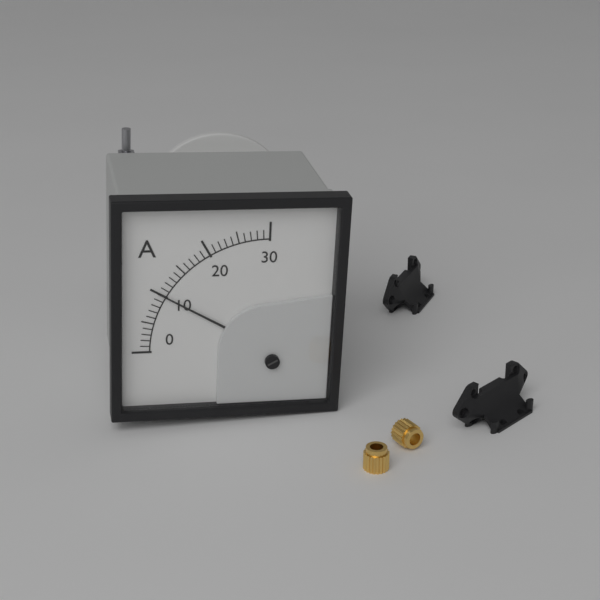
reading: 10 A
